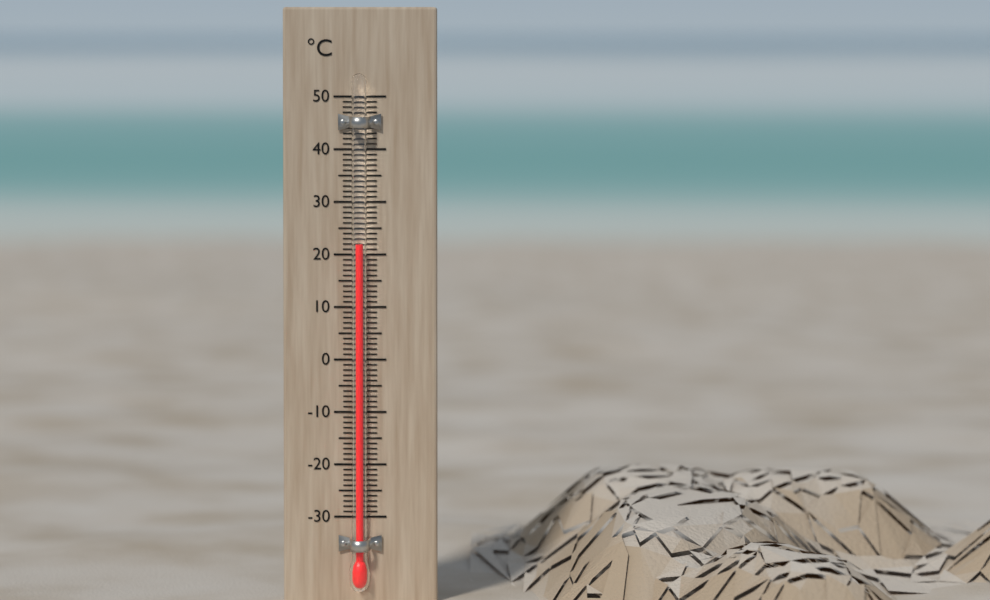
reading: 22 °C
